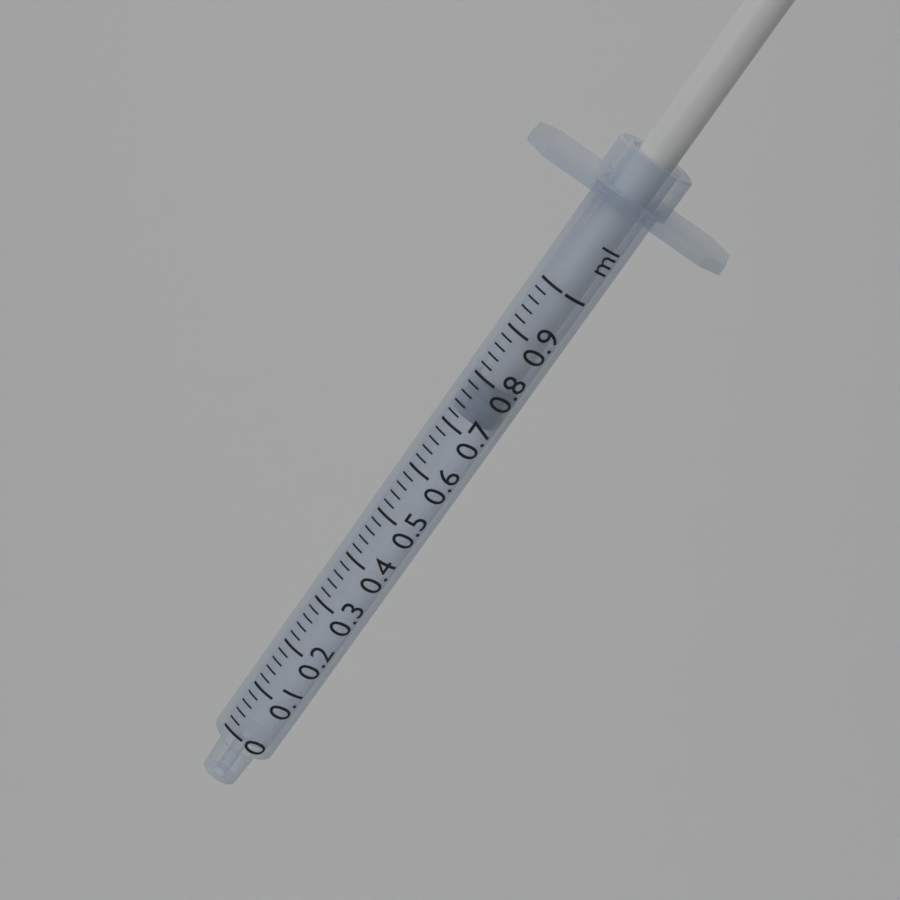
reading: 0.72 ml
